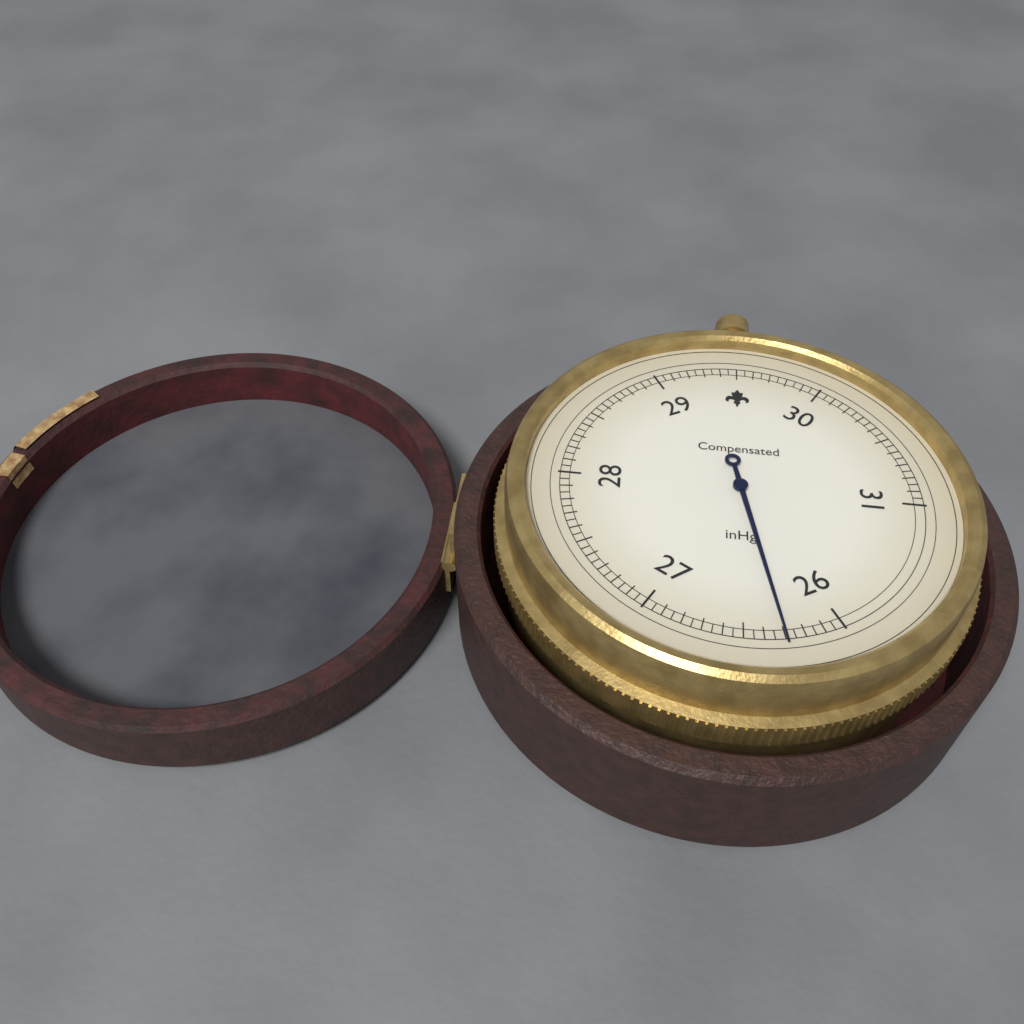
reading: 26.30 inHg
